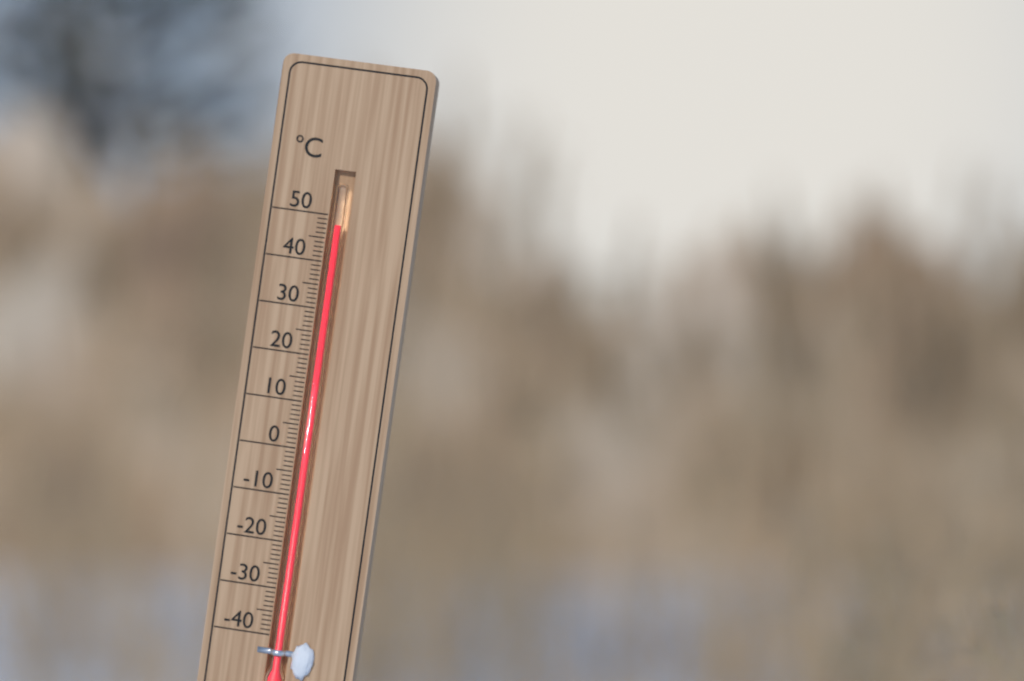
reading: 48 °C
